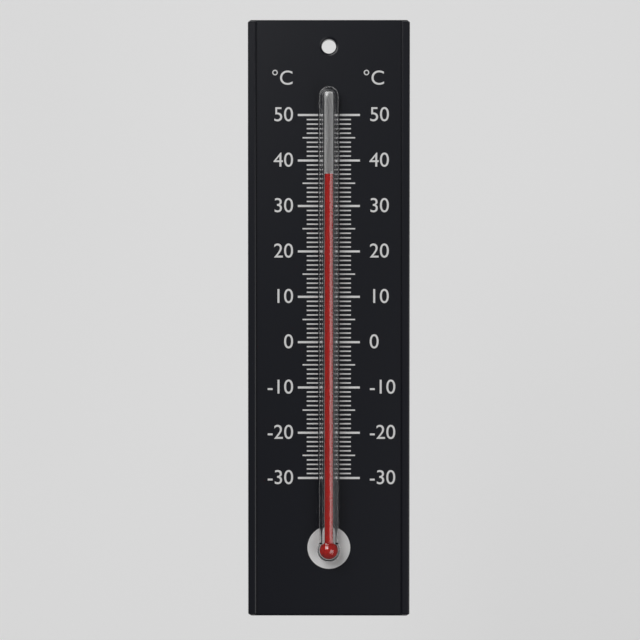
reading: 37 °C
